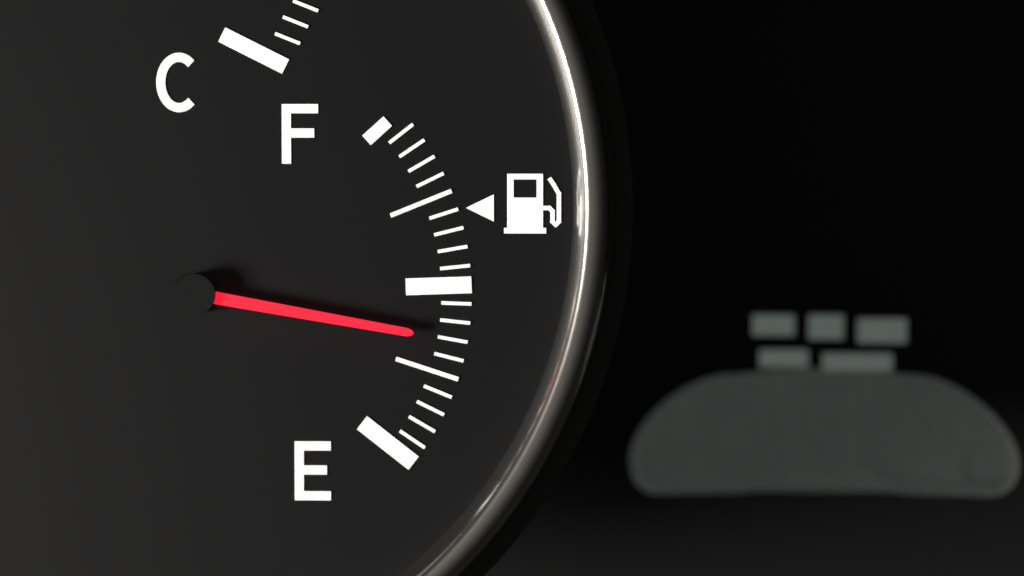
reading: 0.35 (no unit)
